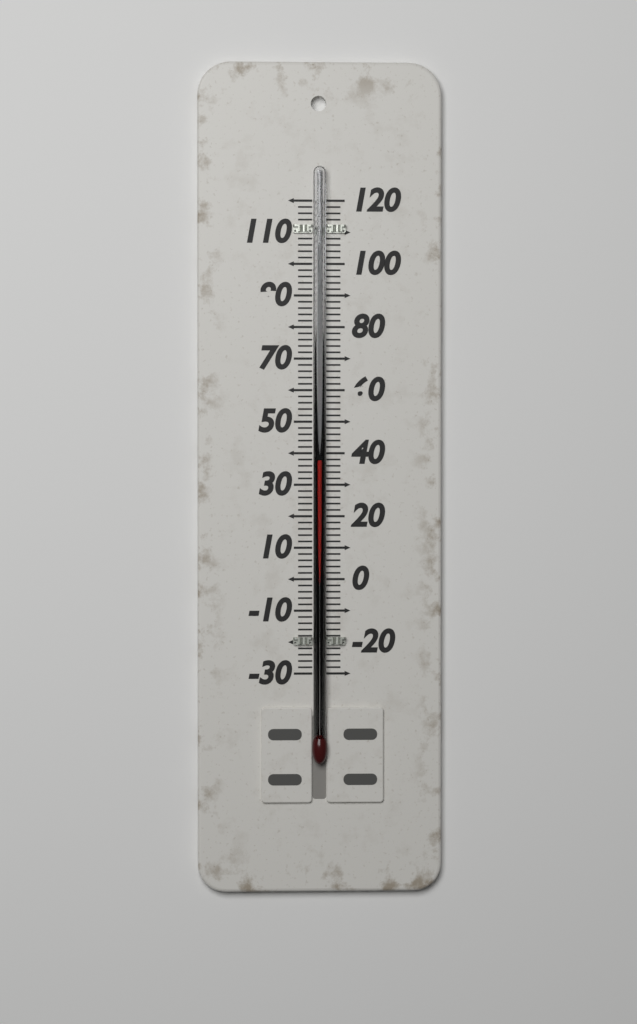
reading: 38 (no unit)
